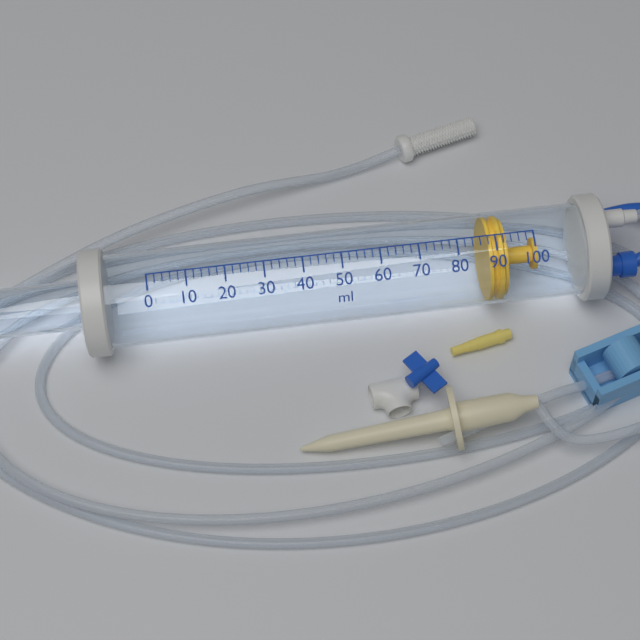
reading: 88 ml
